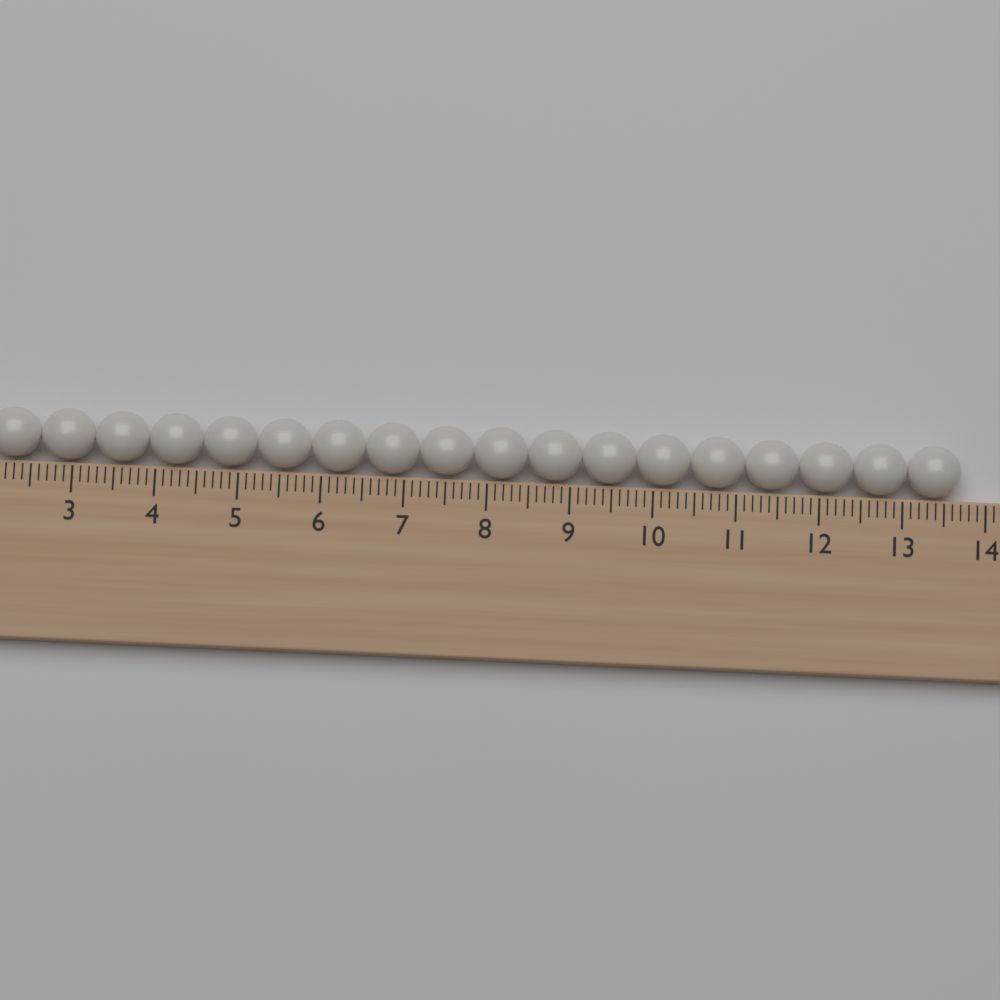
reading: 13.7 (no unit)
